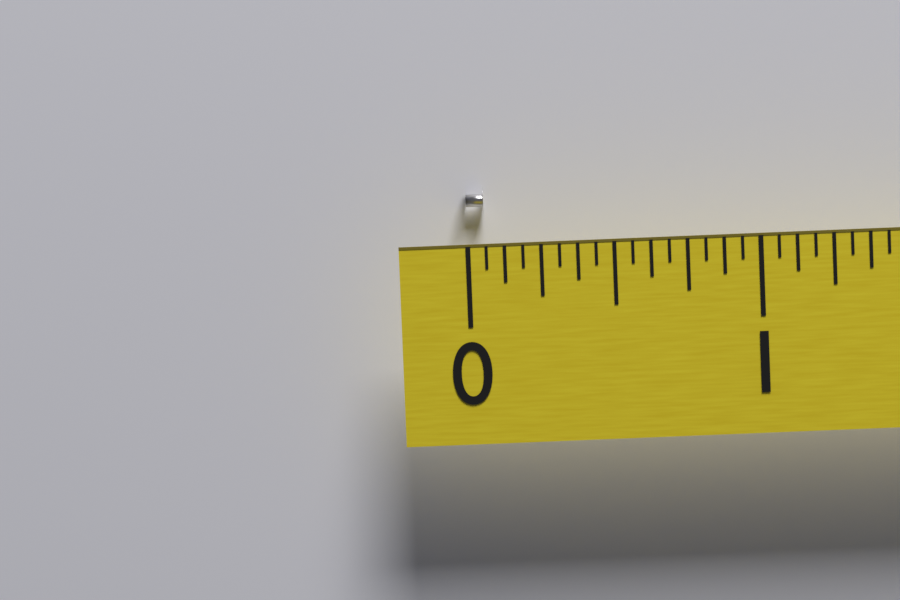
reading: 0.0625 (no unit)
